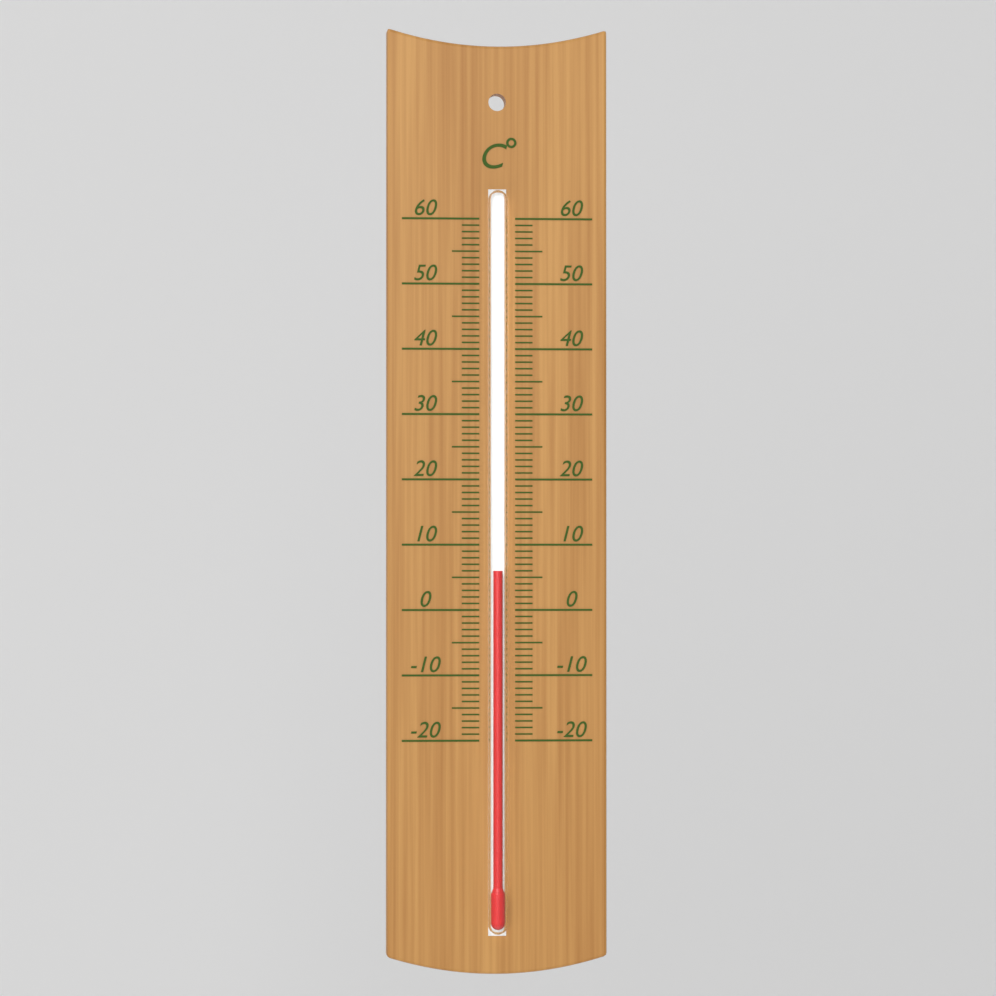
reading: 6 °C
